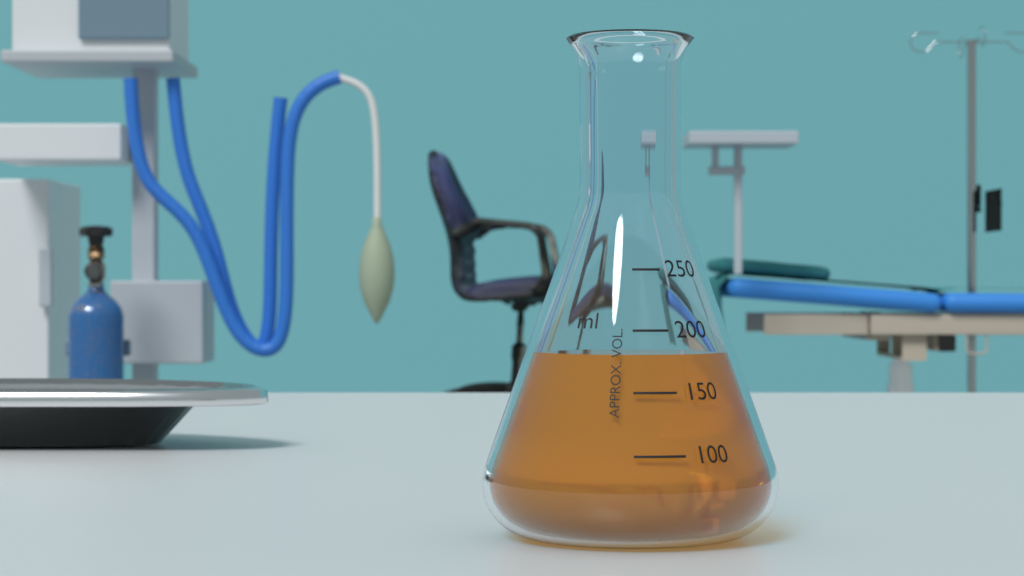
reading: 180 ml
